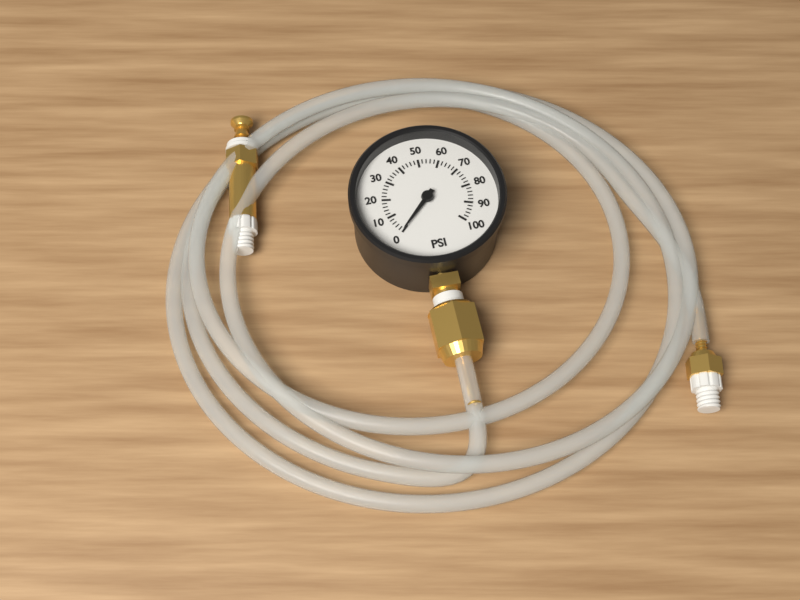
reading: 0 psi
